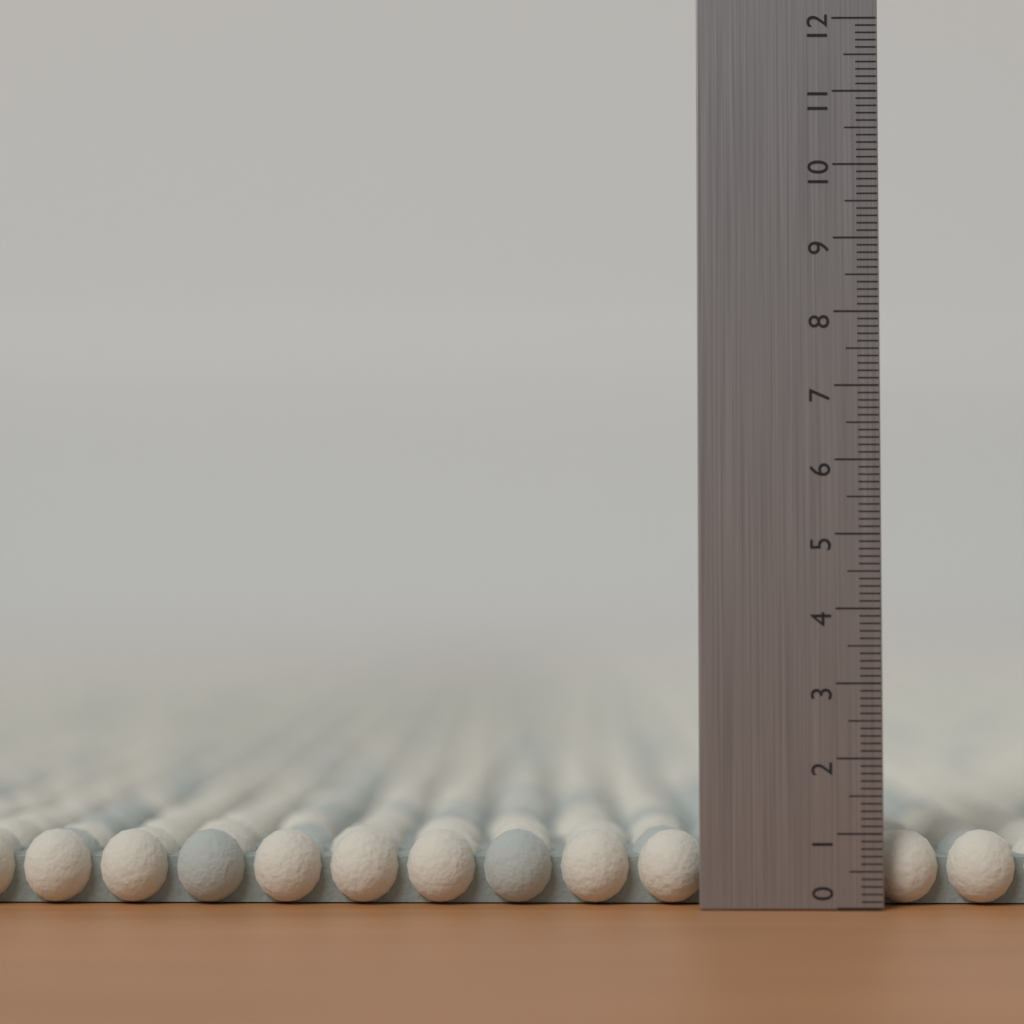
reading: 1.0 (no unit)
